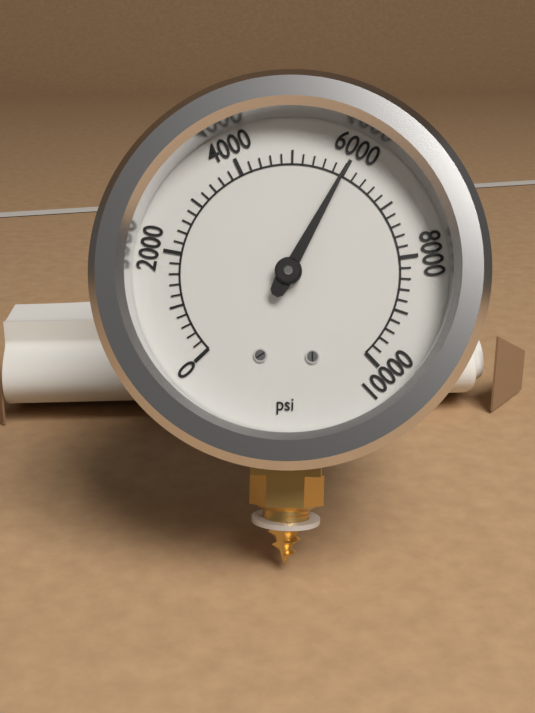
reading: 6000 psi
